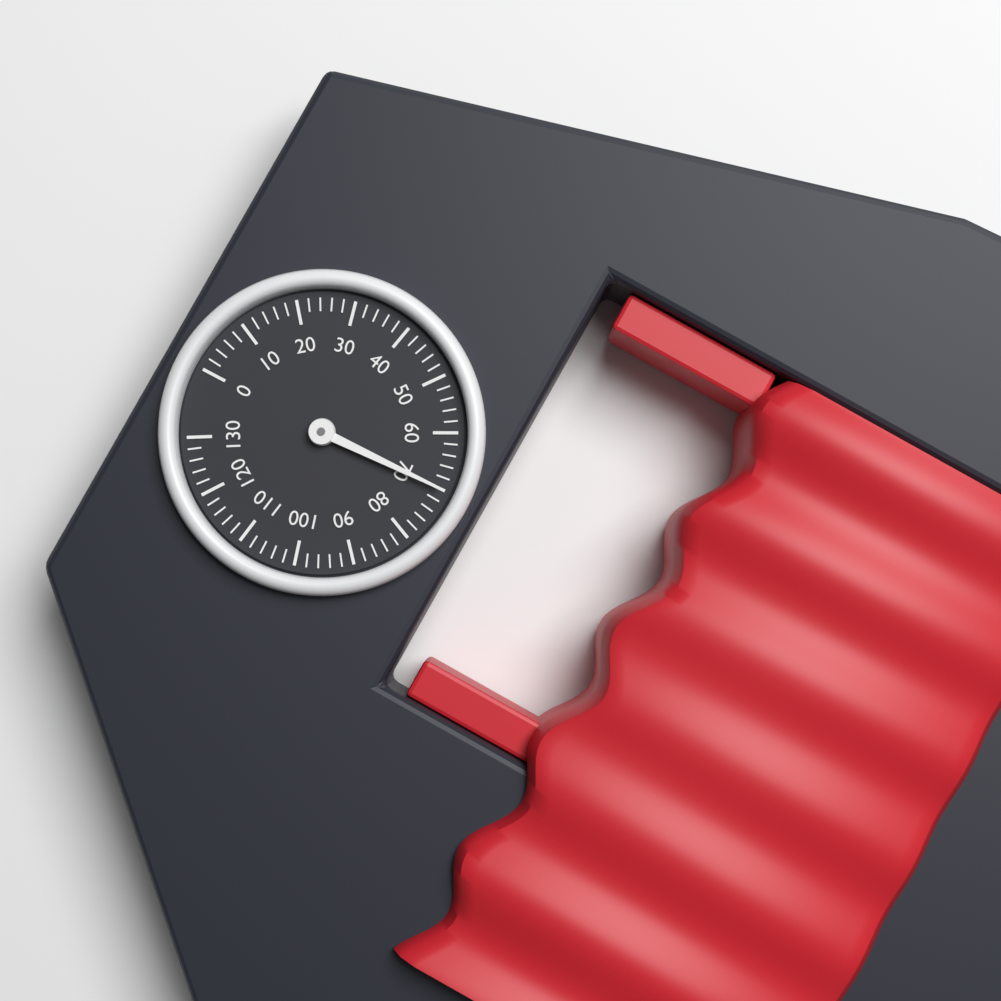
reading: 70 (no unit)
